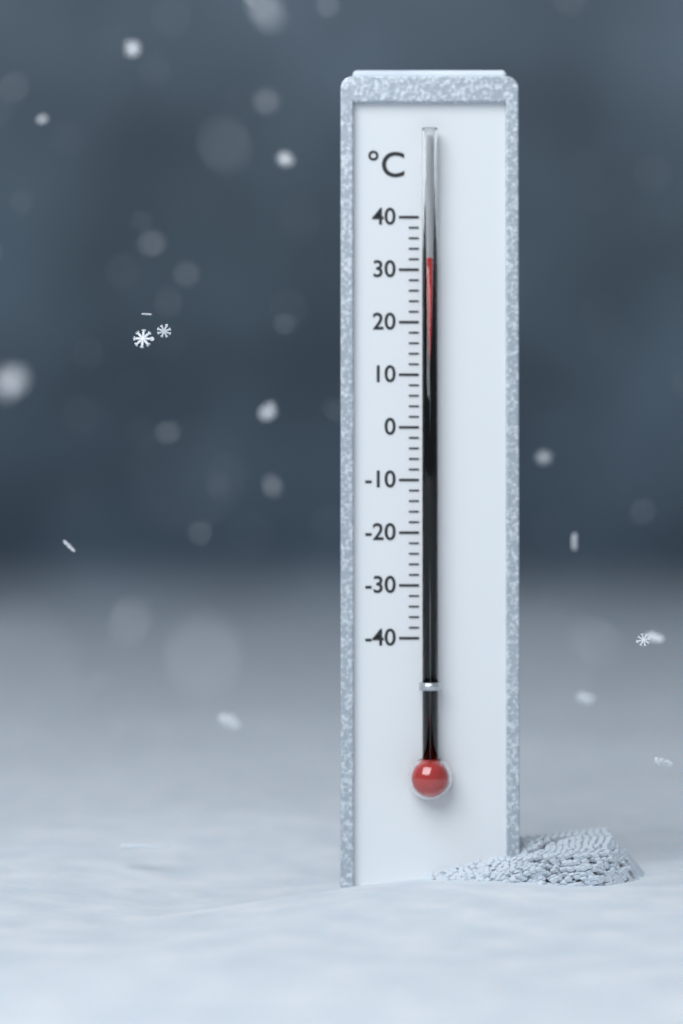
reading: 32 °C
